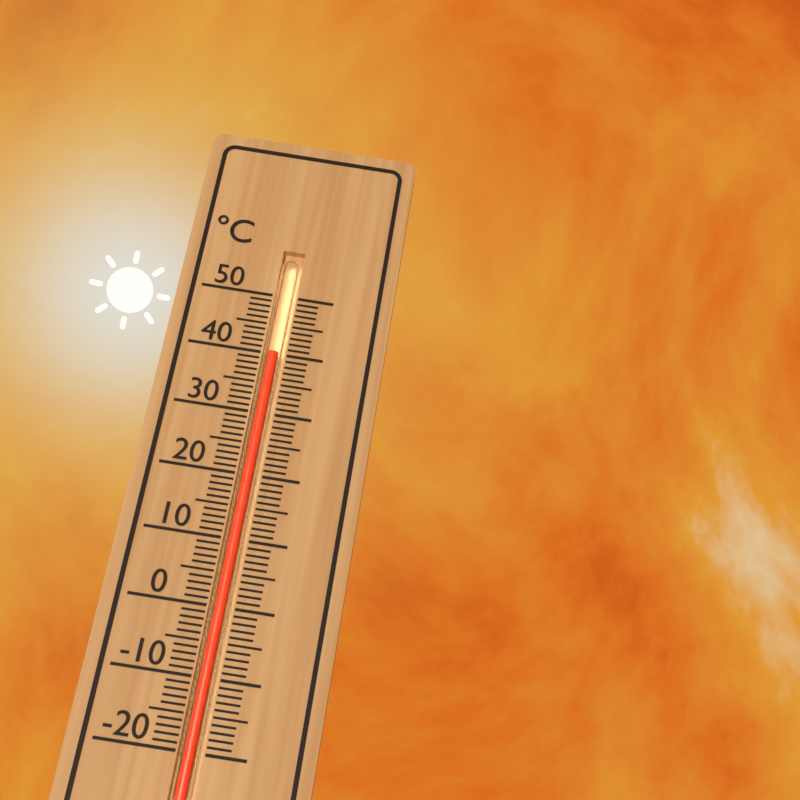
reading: 40 °C
